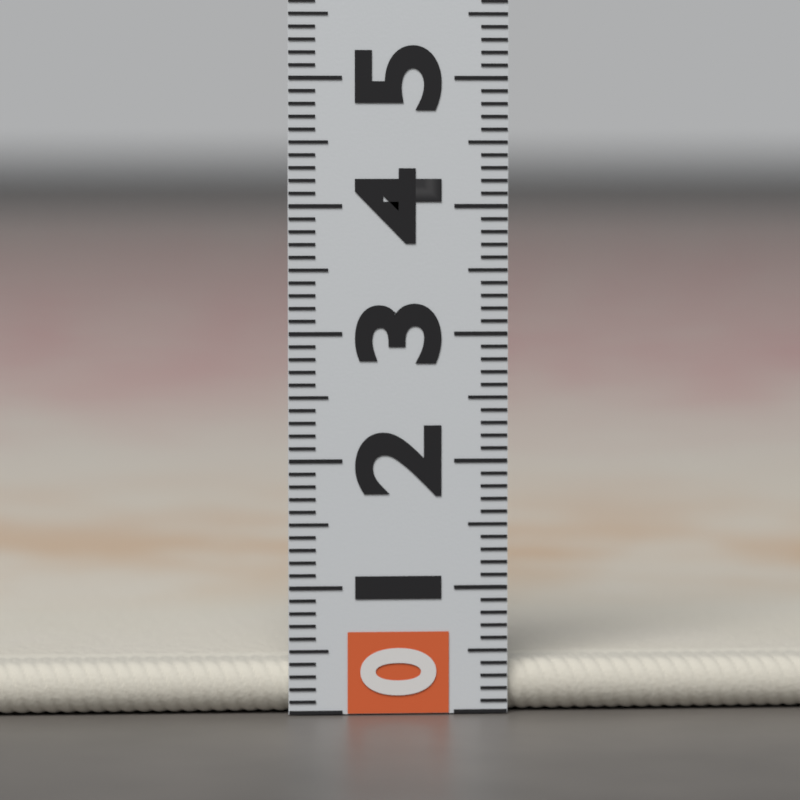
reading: 0.4 (no unit)
